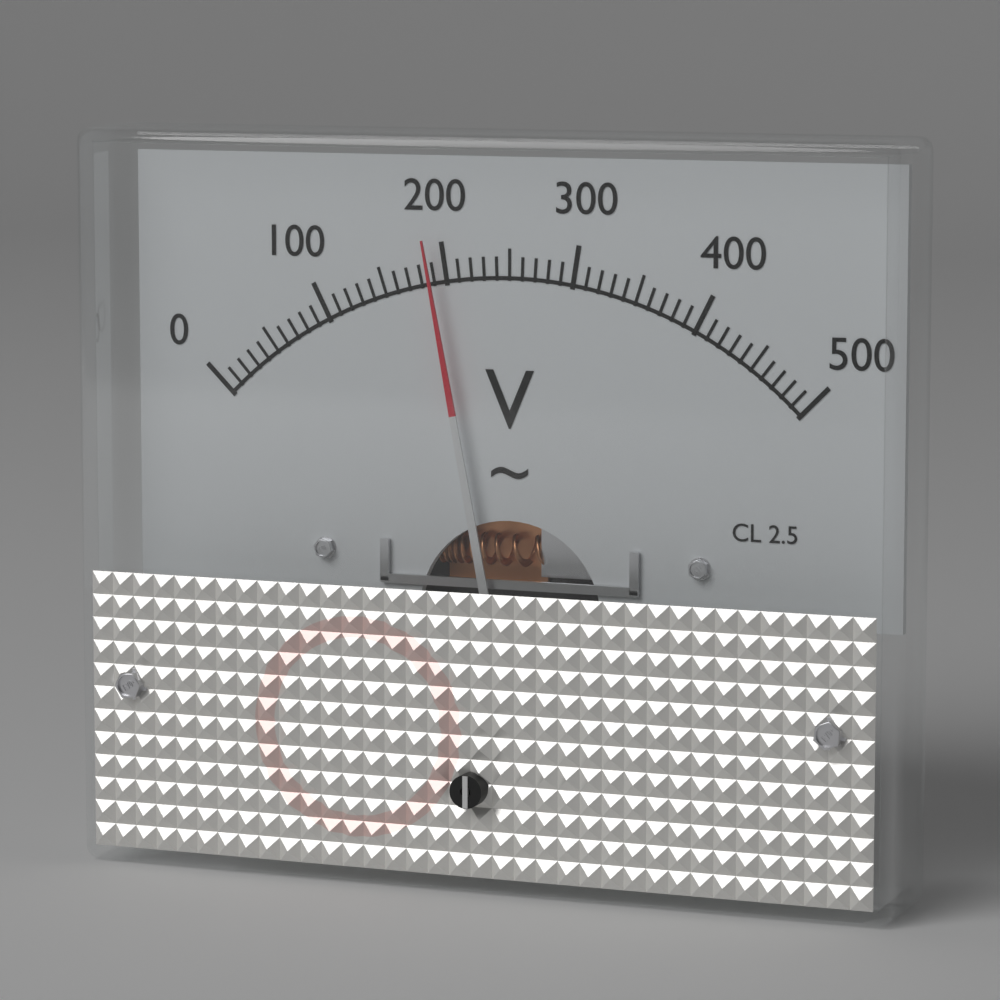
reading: 190 V
